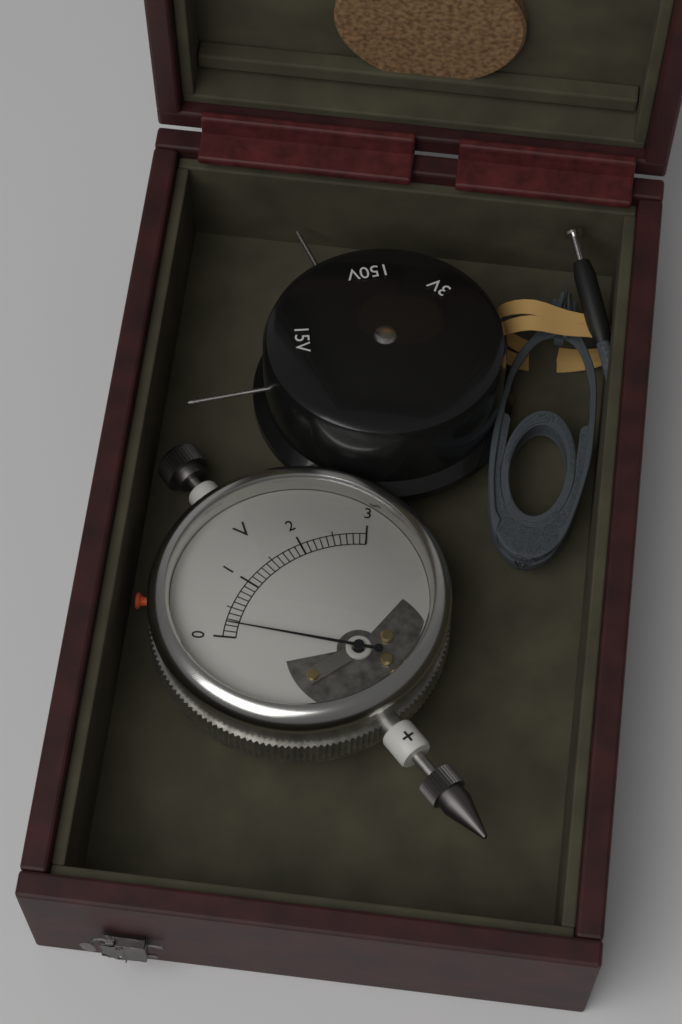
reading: 0.2 V
